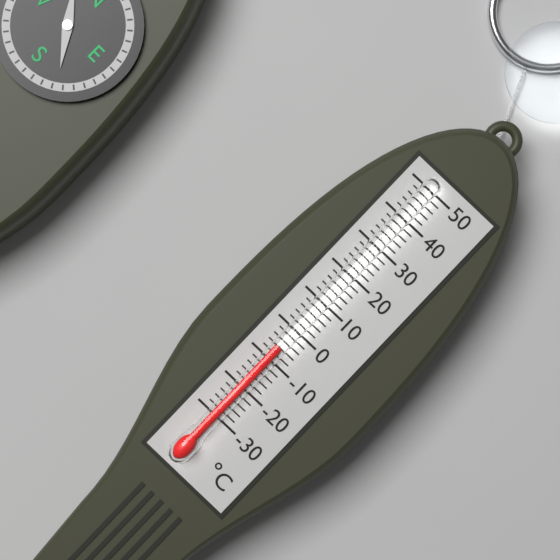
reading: -6 °C
